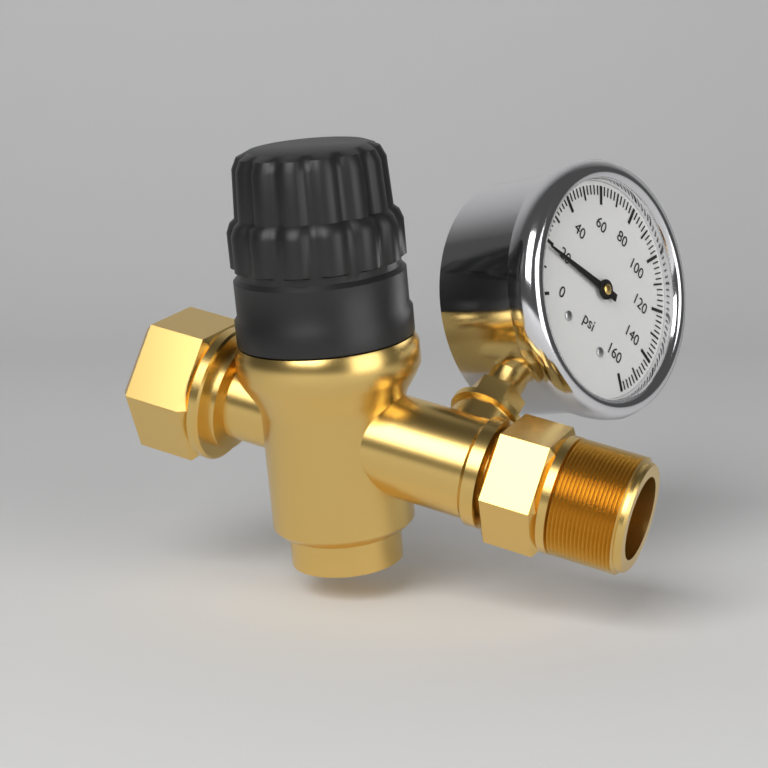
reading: 18 psi
